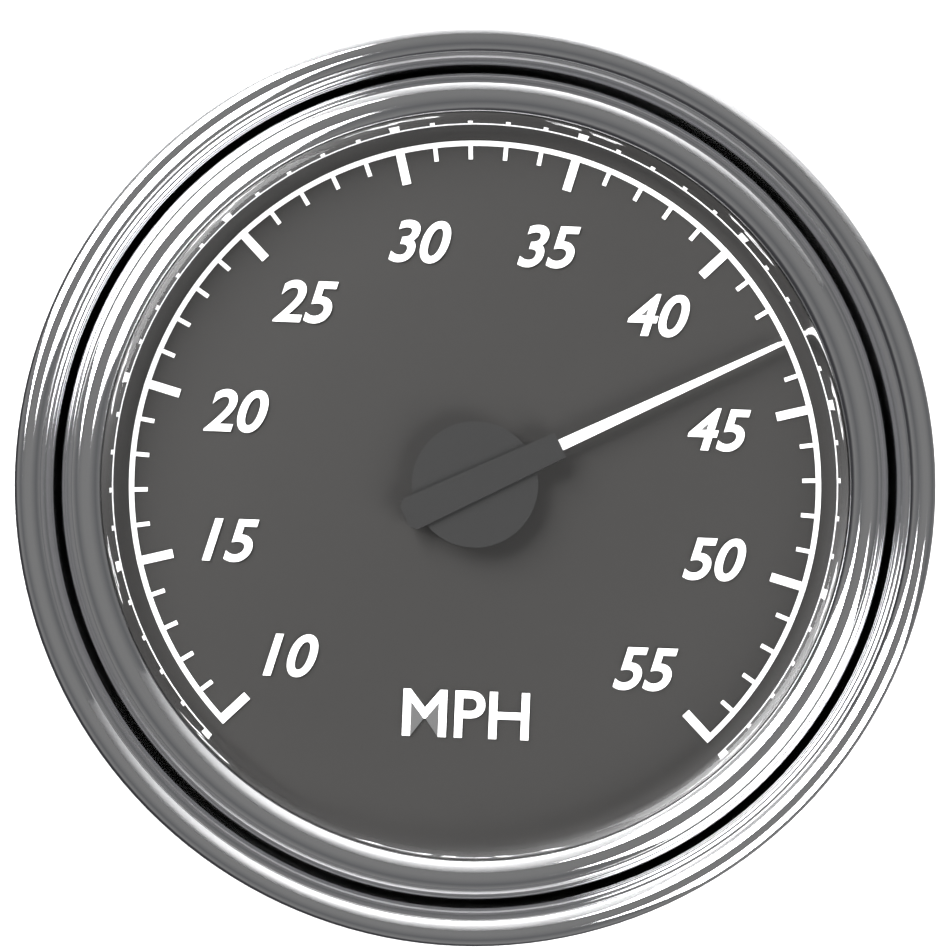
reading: 43 MPH
